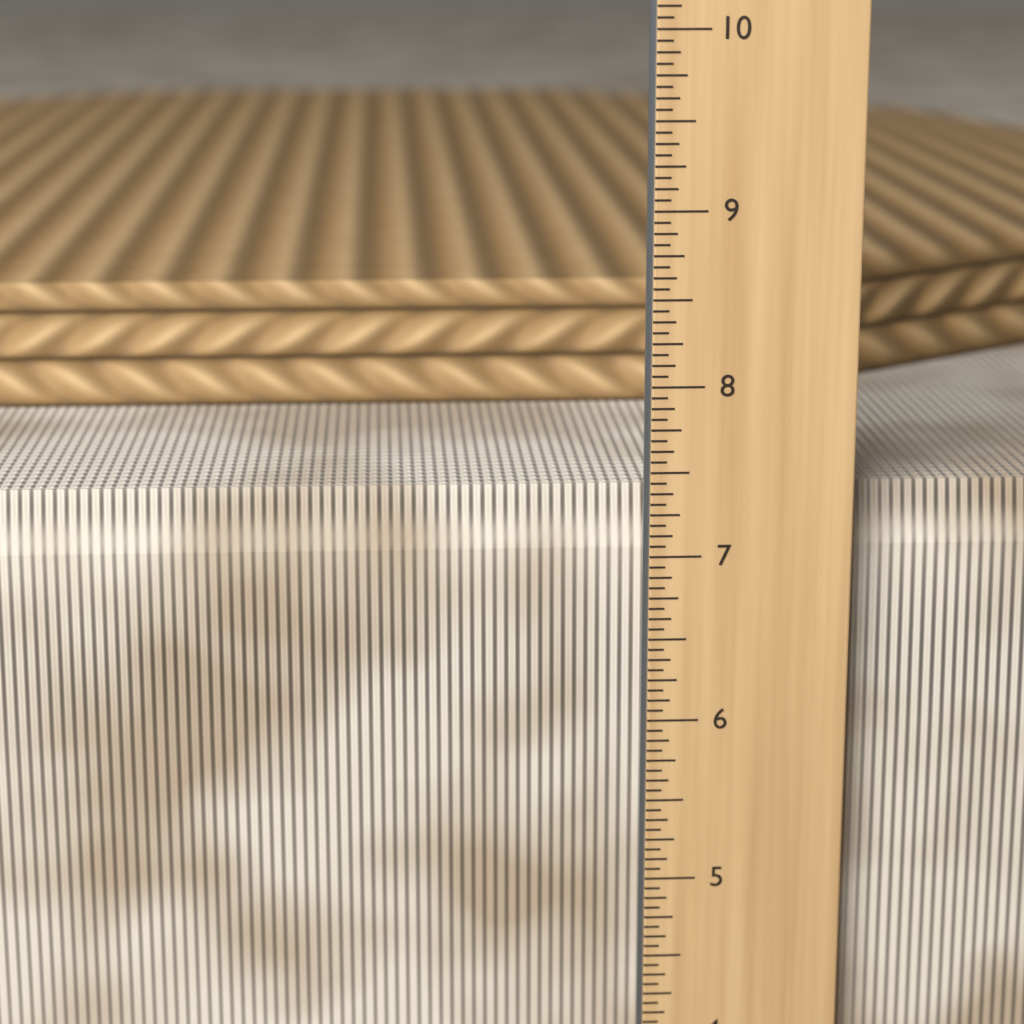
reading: 7.3750 in
